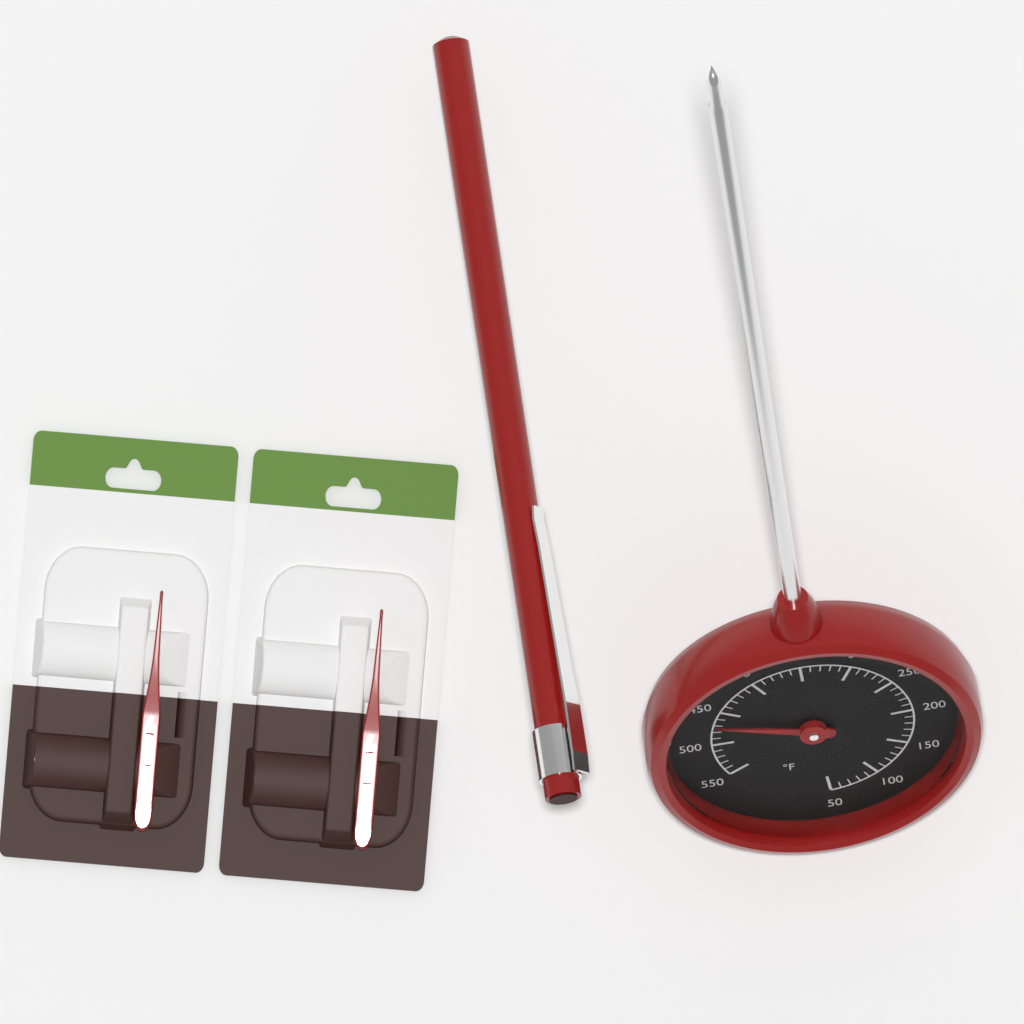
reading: 470 °F
